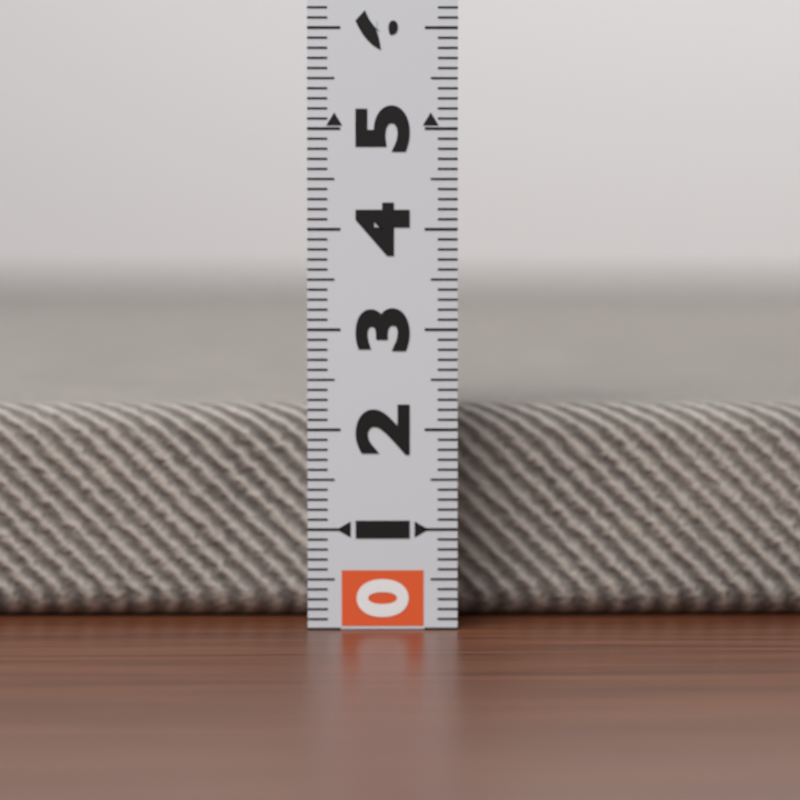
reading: 2.2 (no unit)
